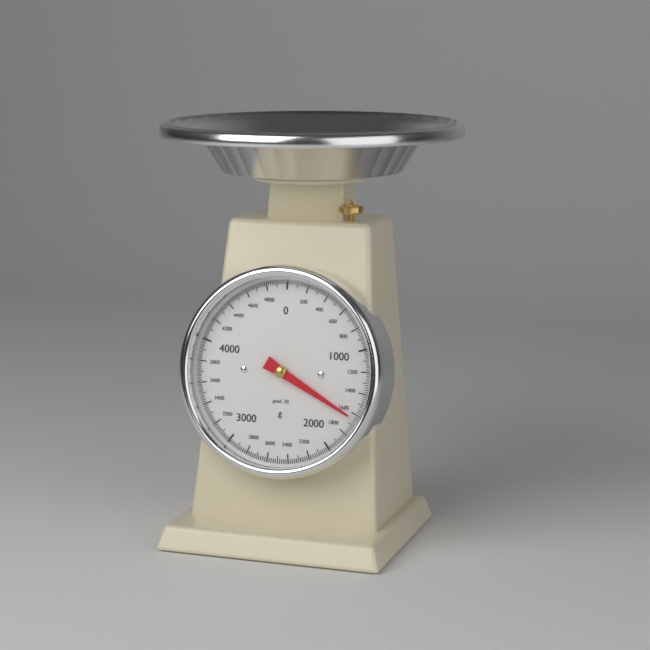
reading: 1640 g
